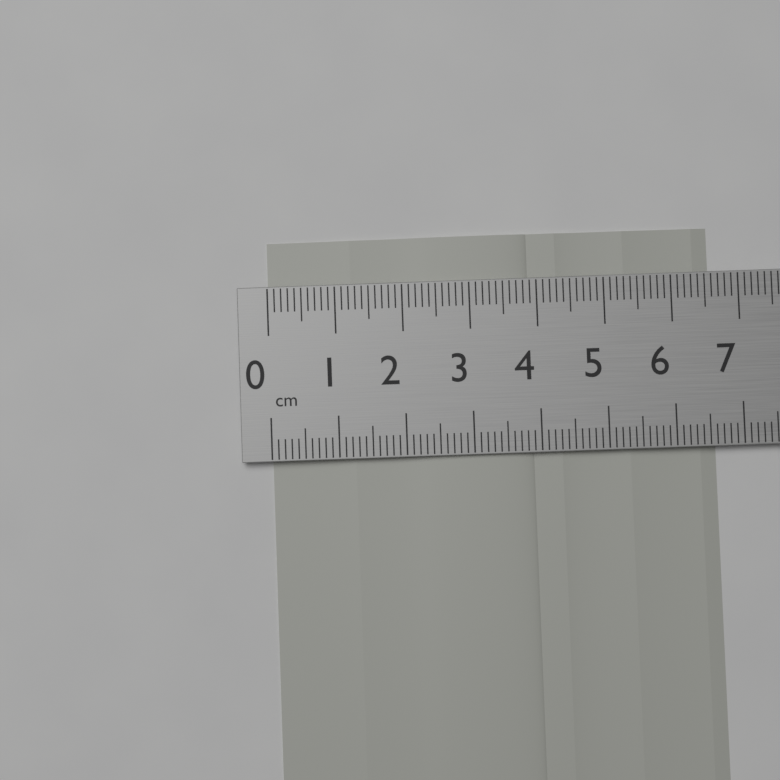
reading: 6.6 cm
